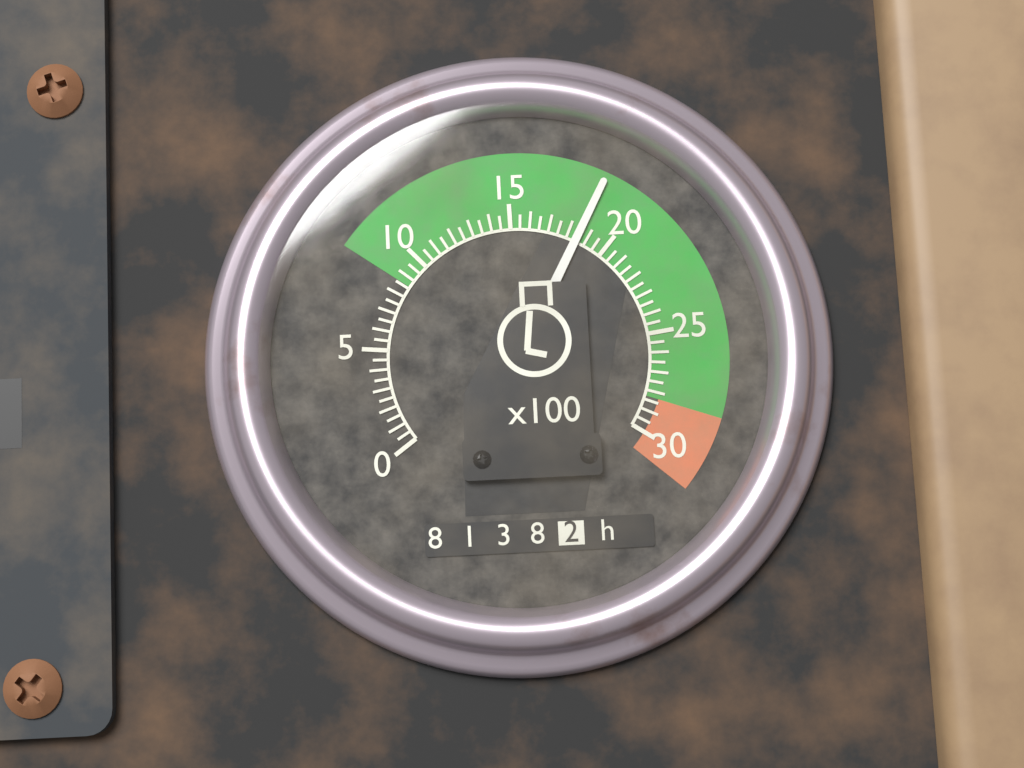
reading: 18.5 x100 rpm
